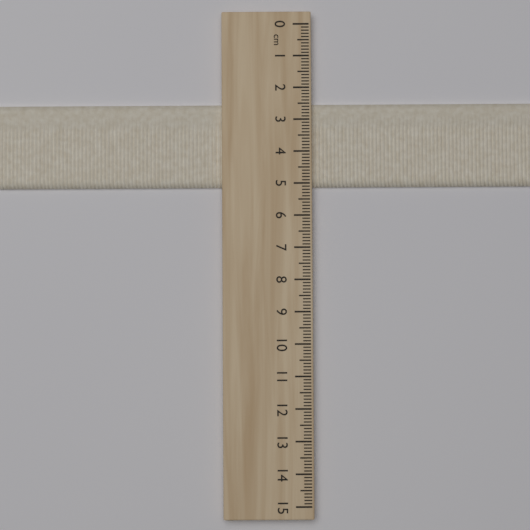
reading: 5.1 cm
